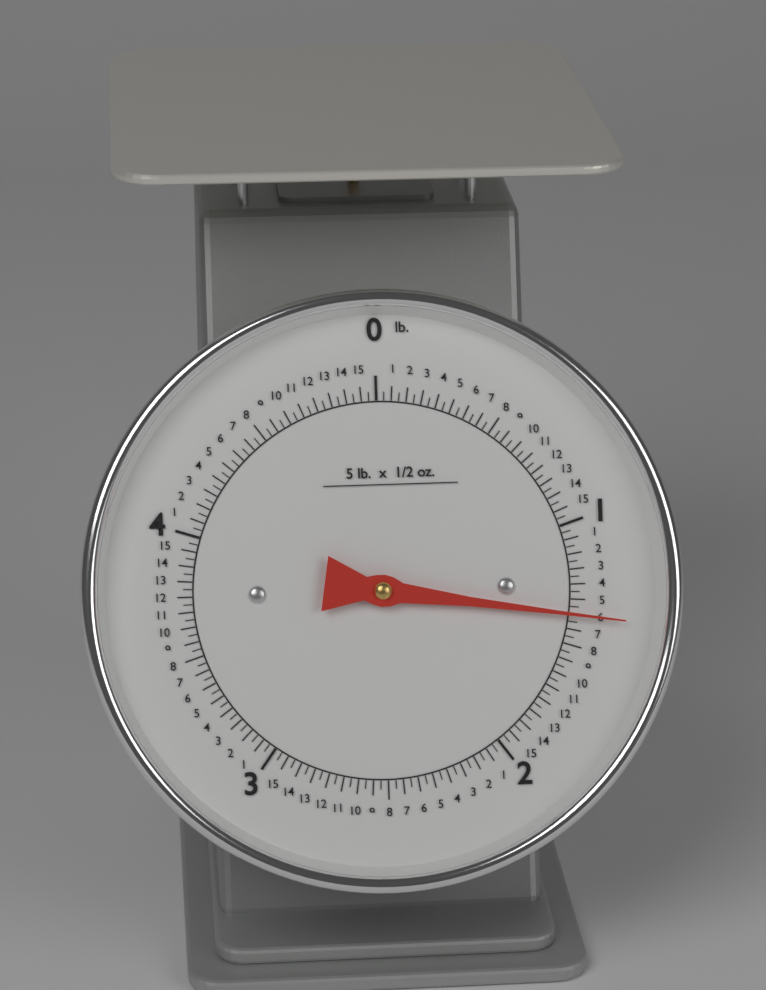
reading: 1.37500 lb
